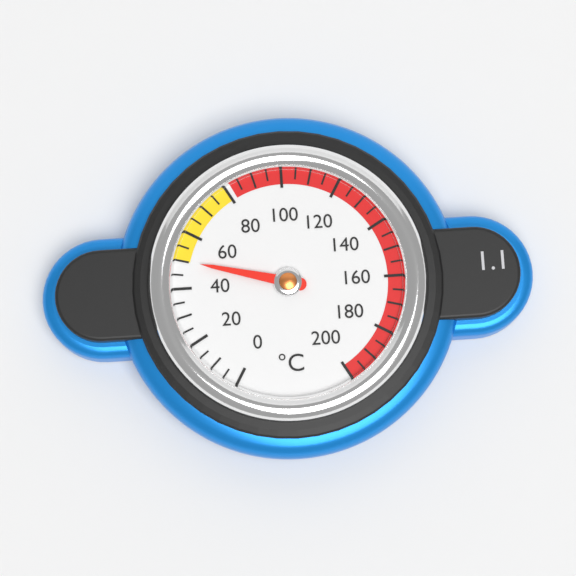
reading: 50 °C
